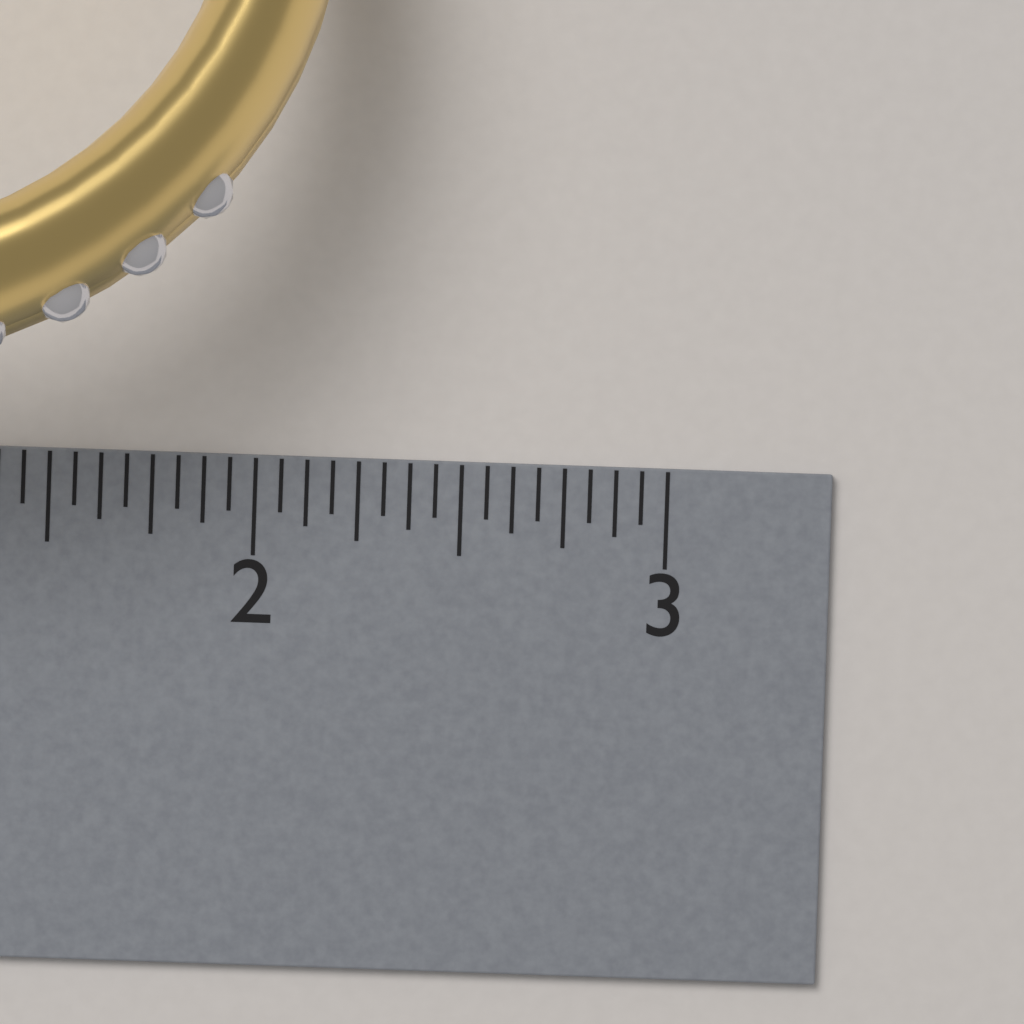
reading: 2.1875 inch
